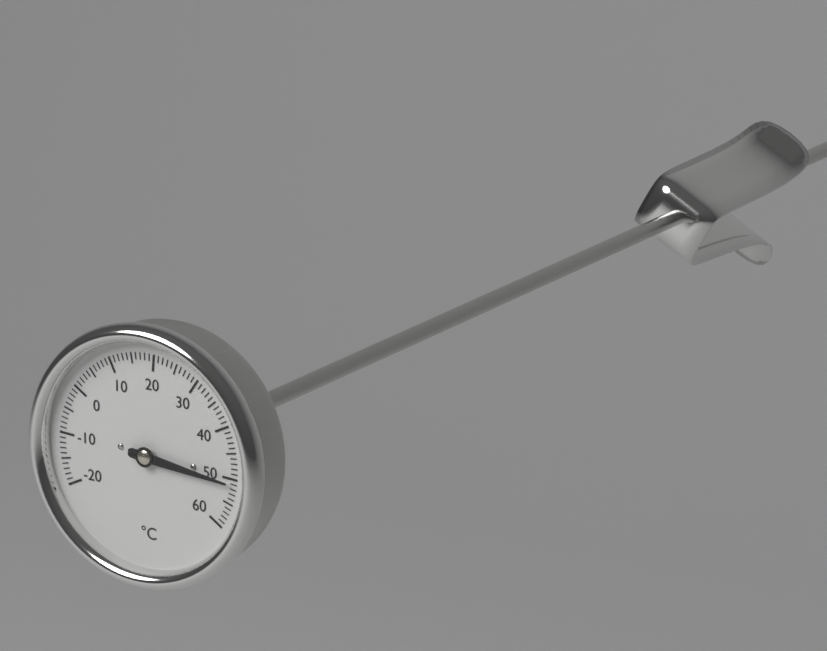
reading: 51 °C
